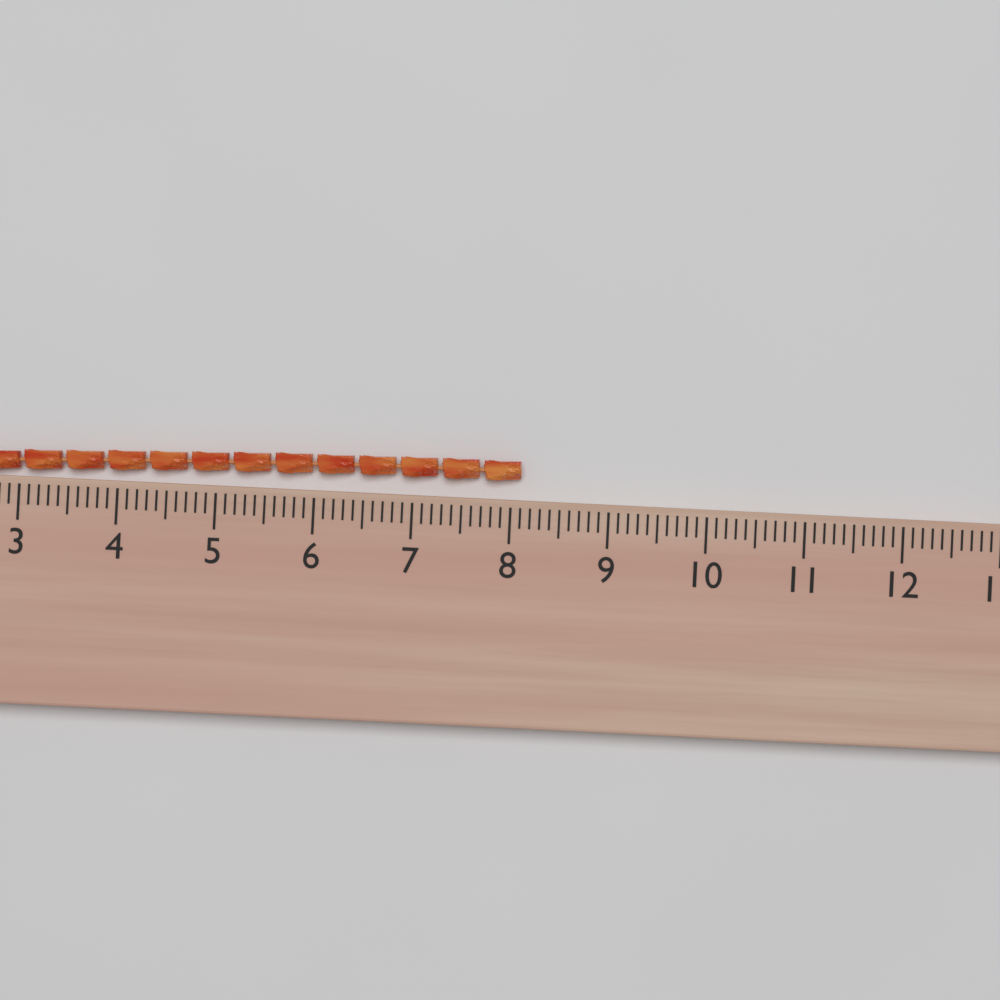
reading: 8.1 (no unit)
